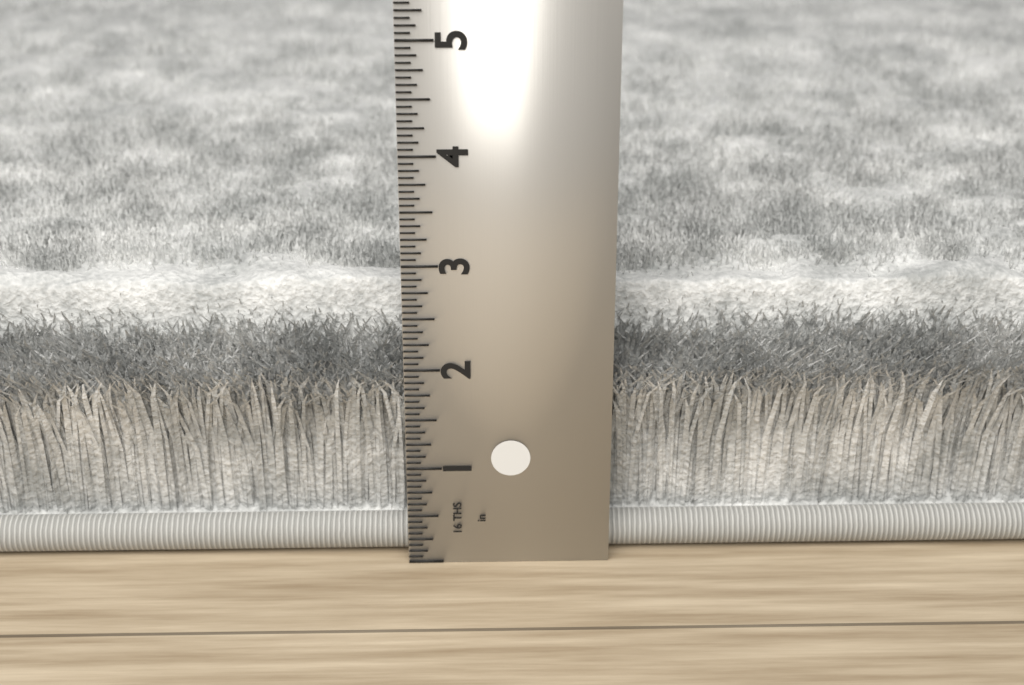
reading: 2.6250 in
